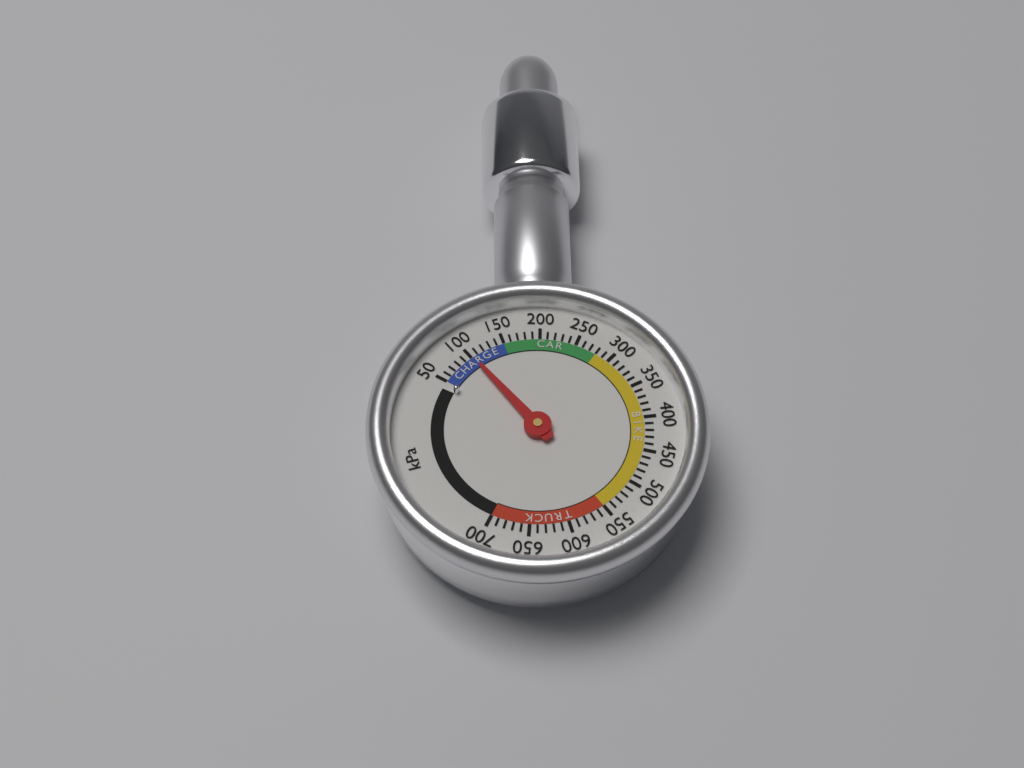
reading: 100 kPa
